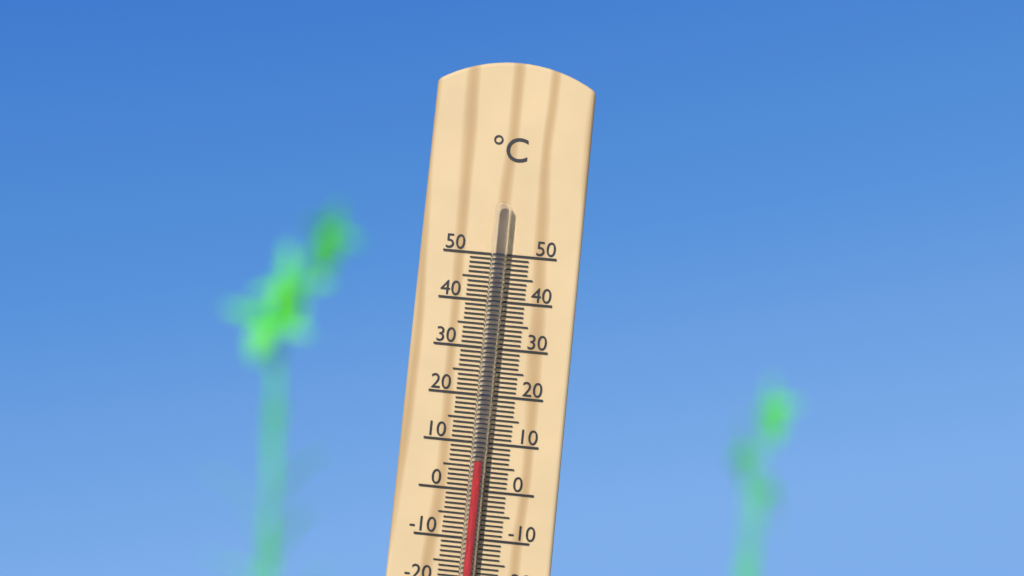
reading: 6 °C
